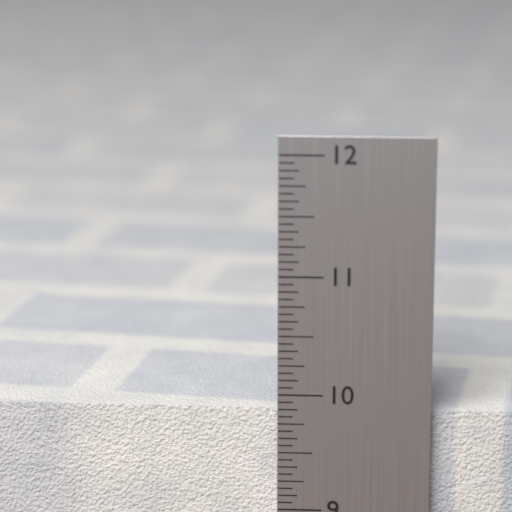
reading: 9.8750 in
